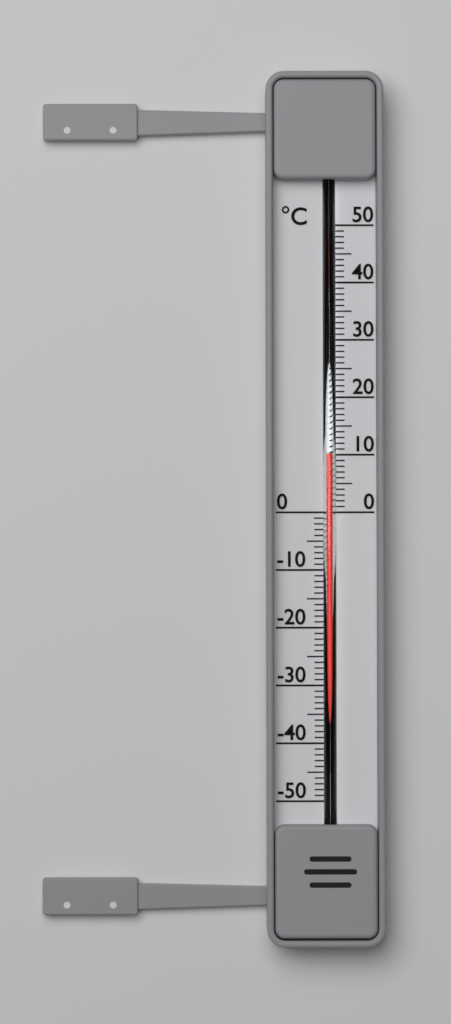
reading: 10 °C
